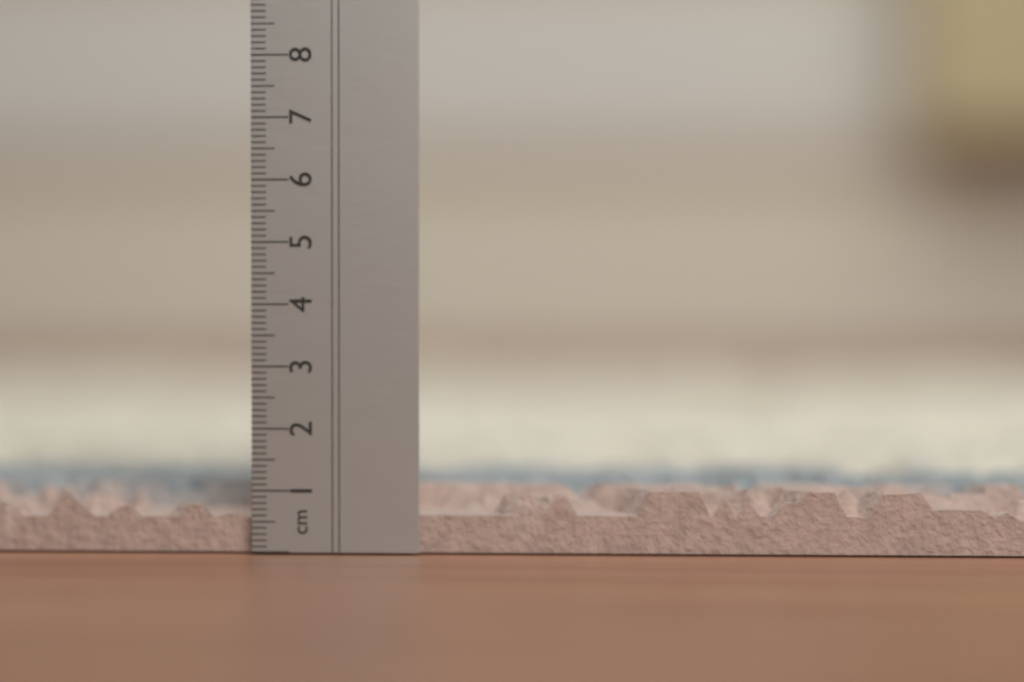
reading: 1.0 cm
